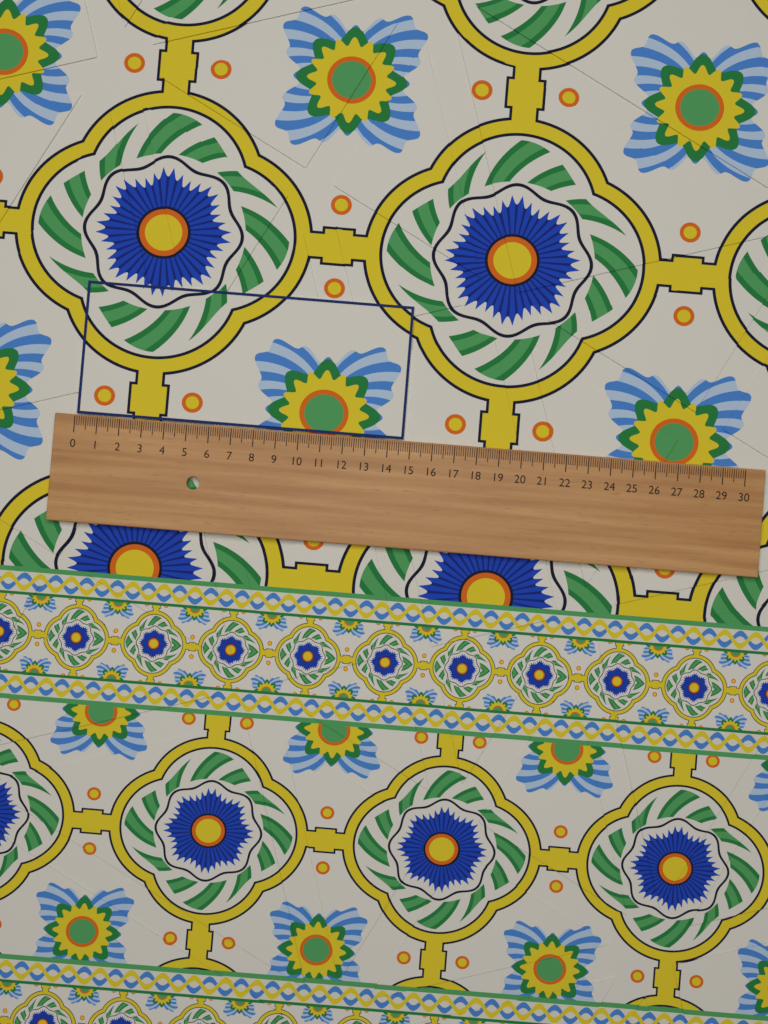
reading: 14.7 (no unit)
